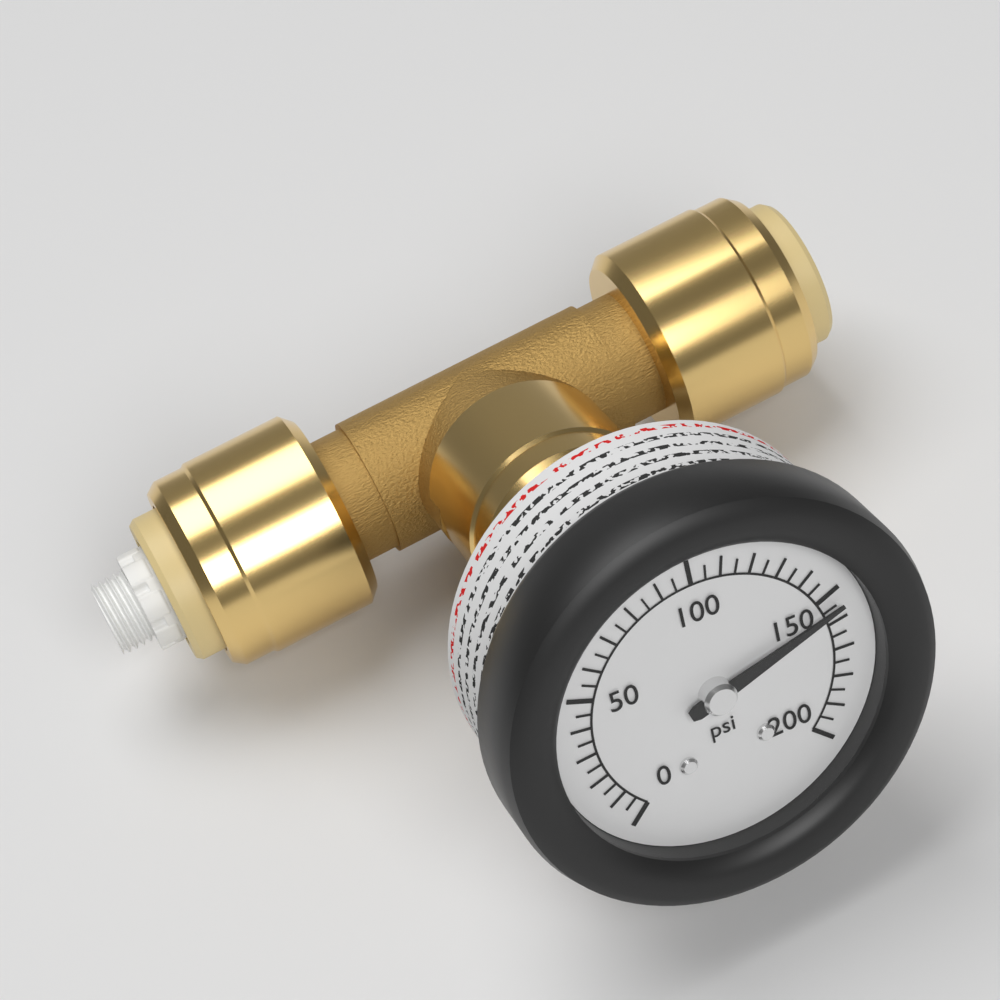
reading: 155 psi
